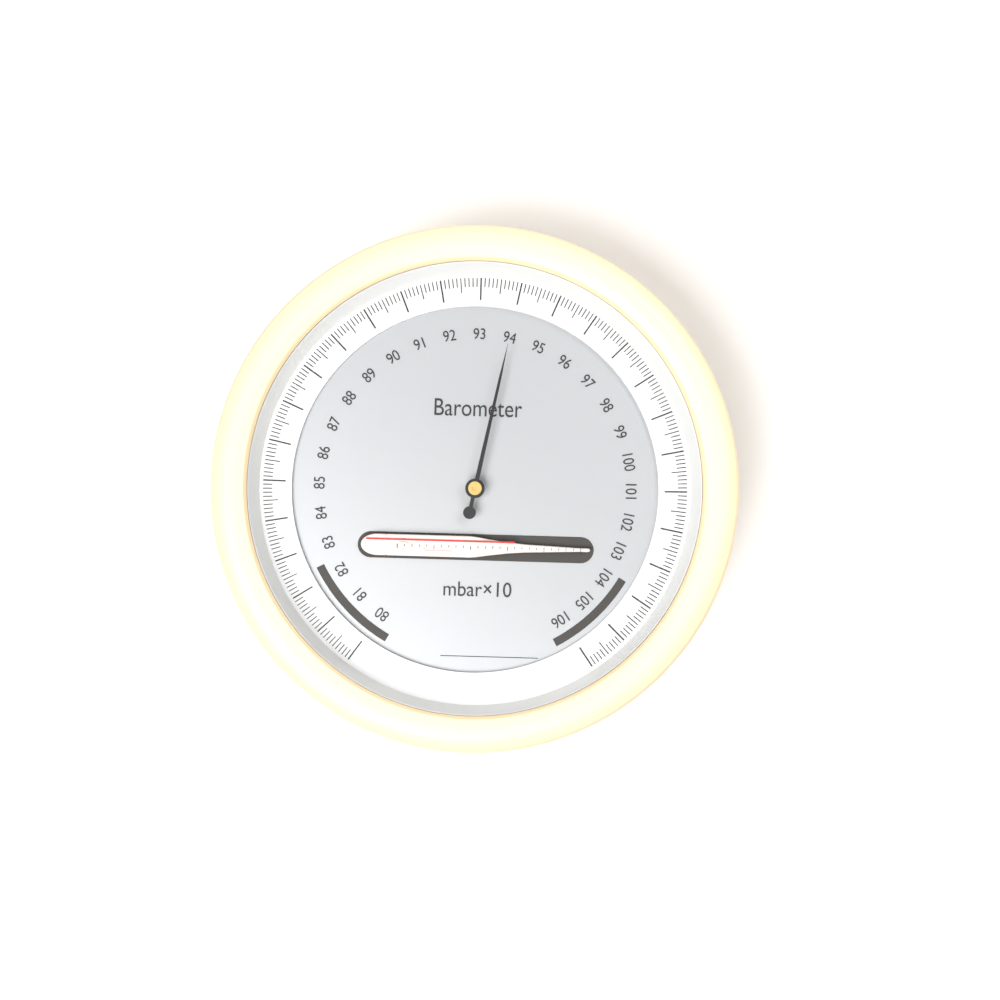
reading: 94.0 mbar×10
